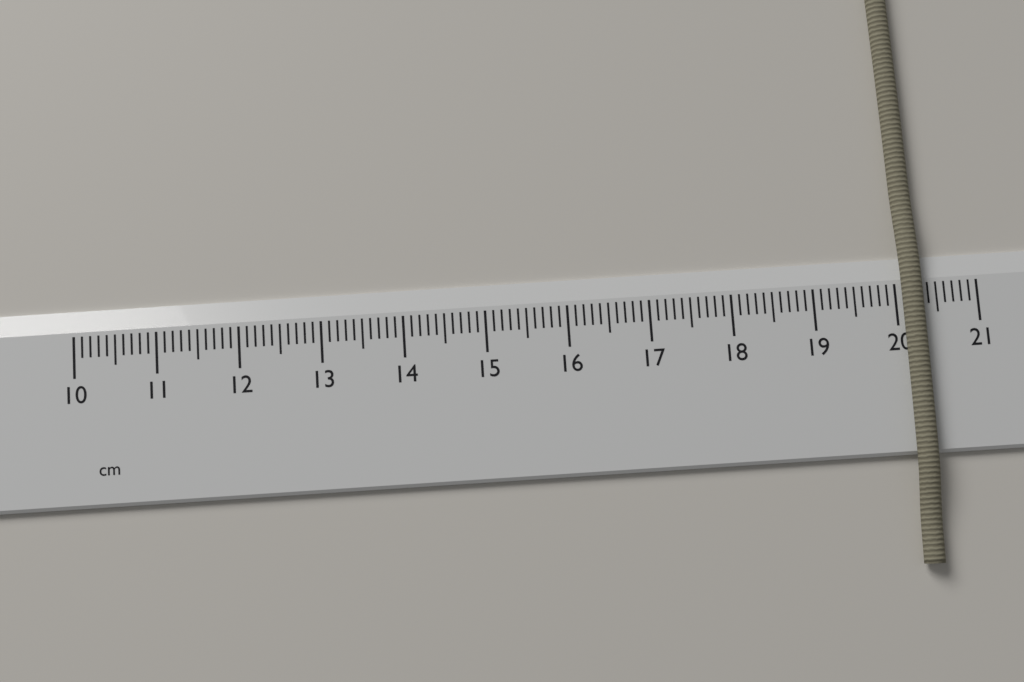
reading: 20.3 cm
